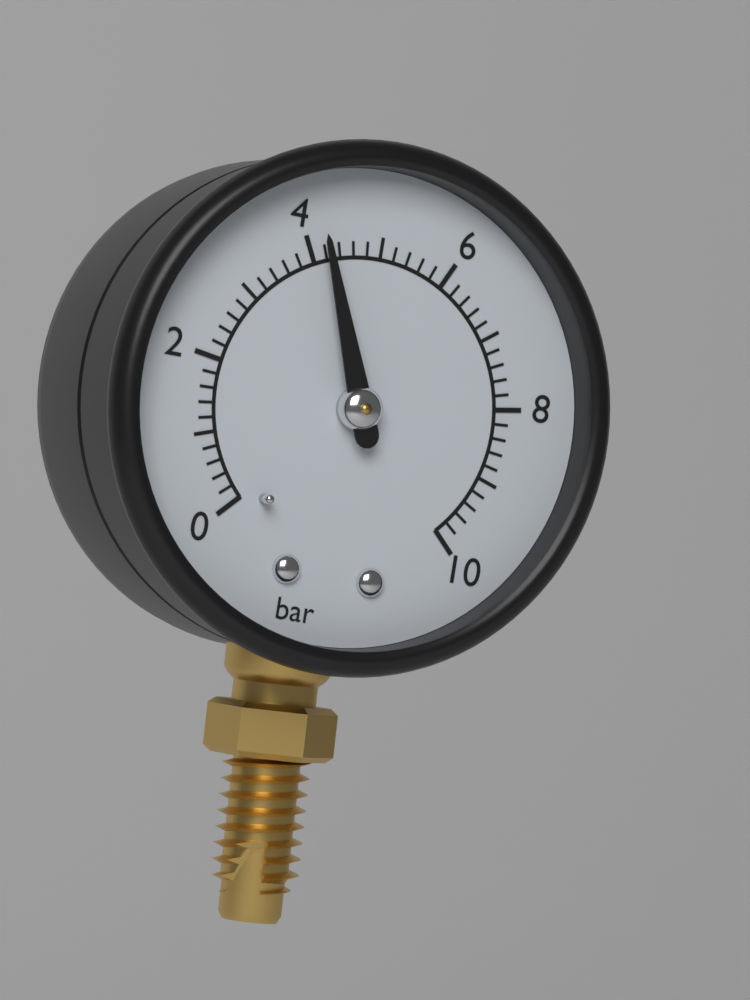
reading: 4.2 bar
